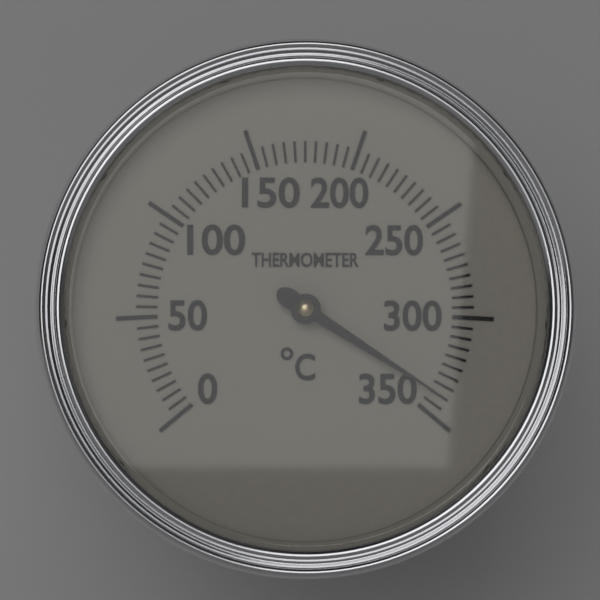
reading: 340 °C
